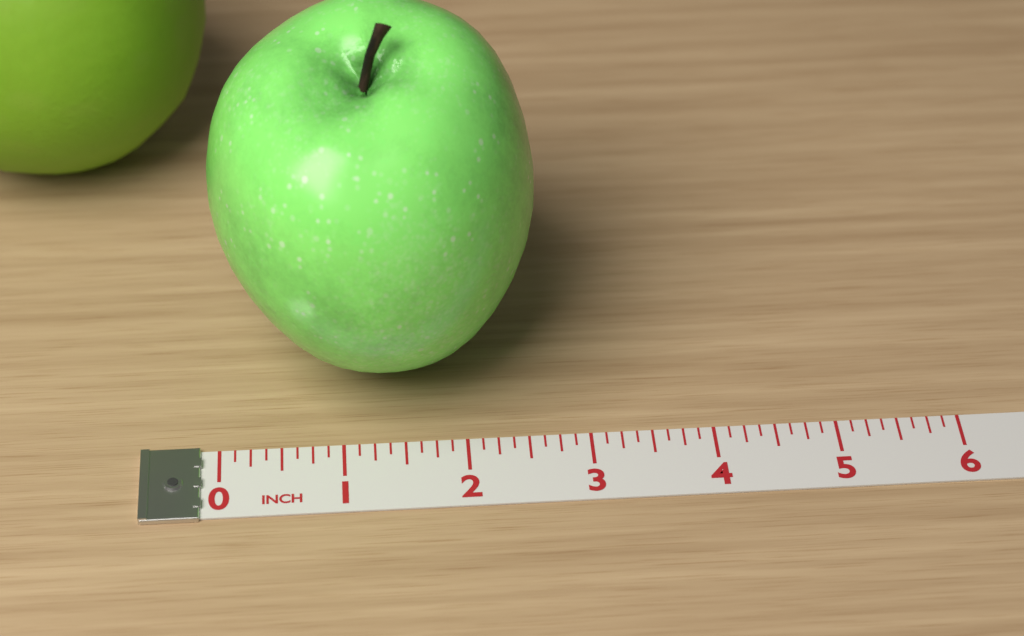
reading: 2.625 inch
